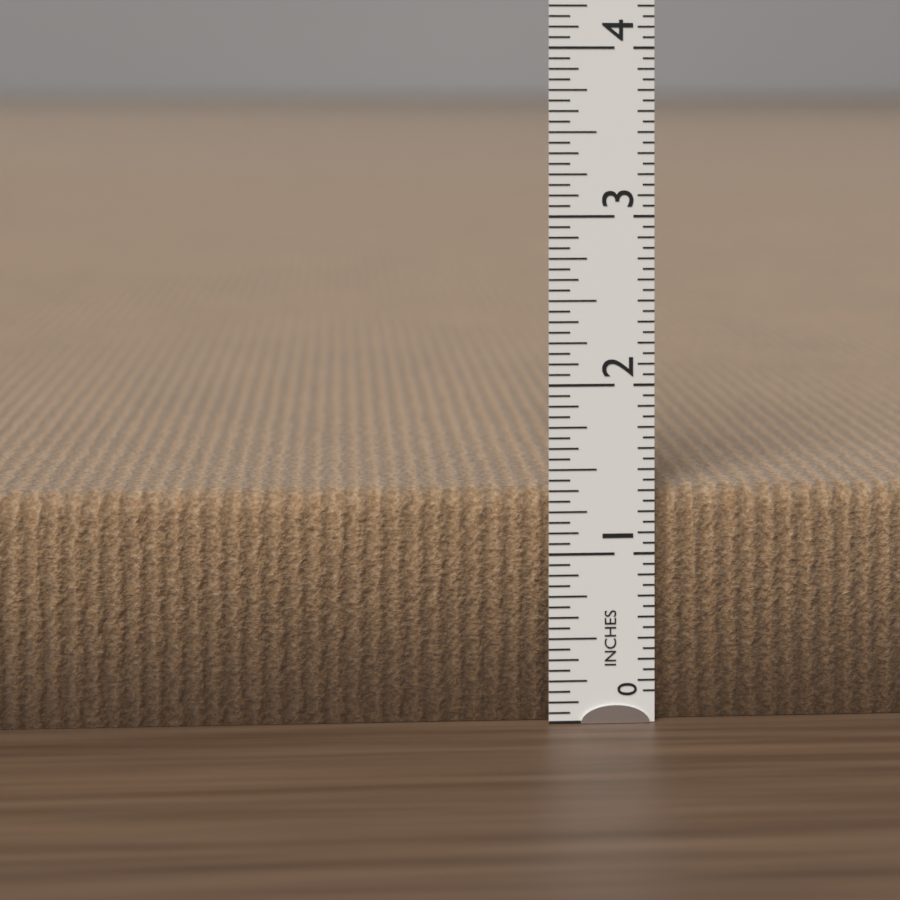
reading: 1.3750 in
